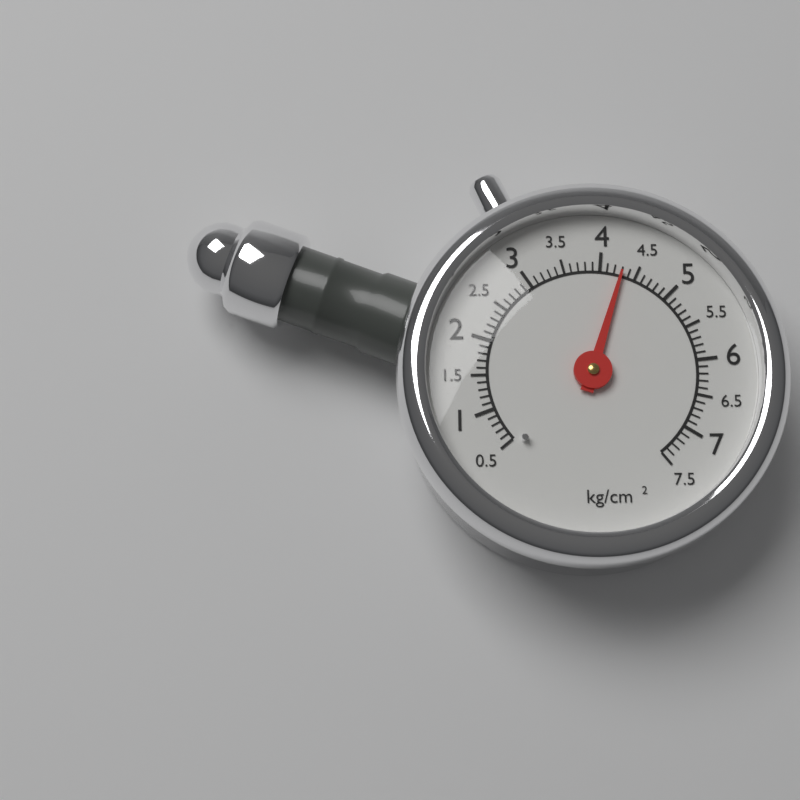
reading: 4.3 kg/cm²
